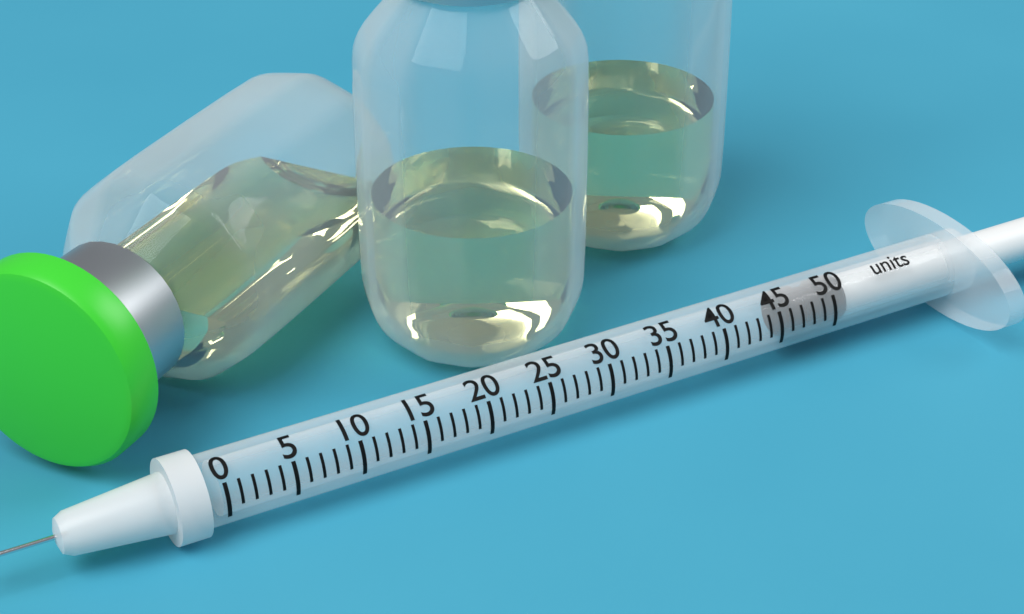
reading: 46 units
